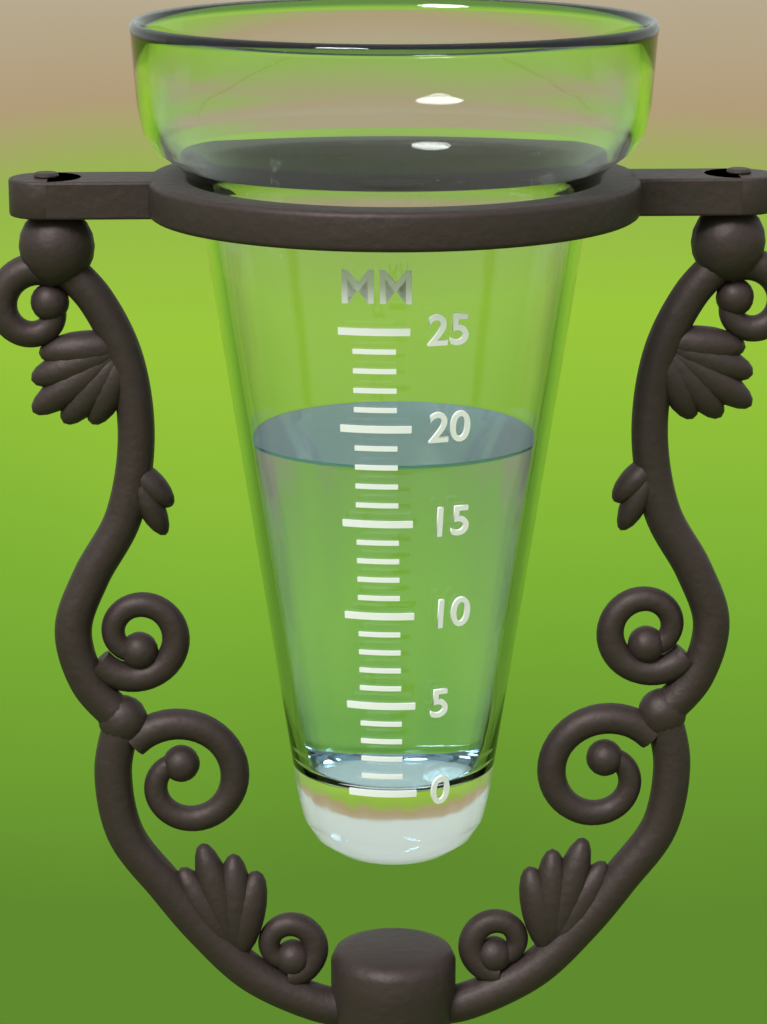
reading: 18 mm
